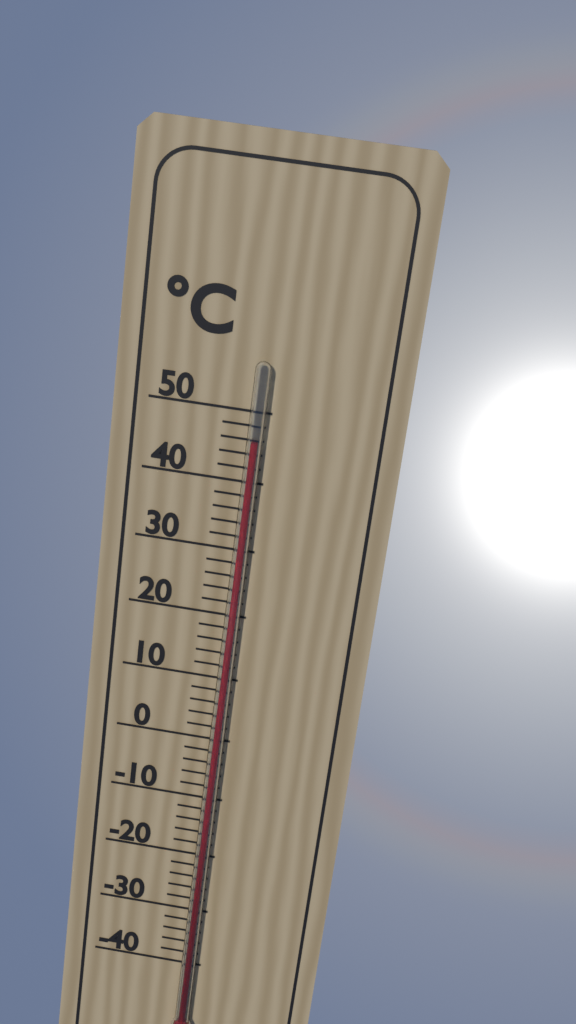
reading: 46 °C
